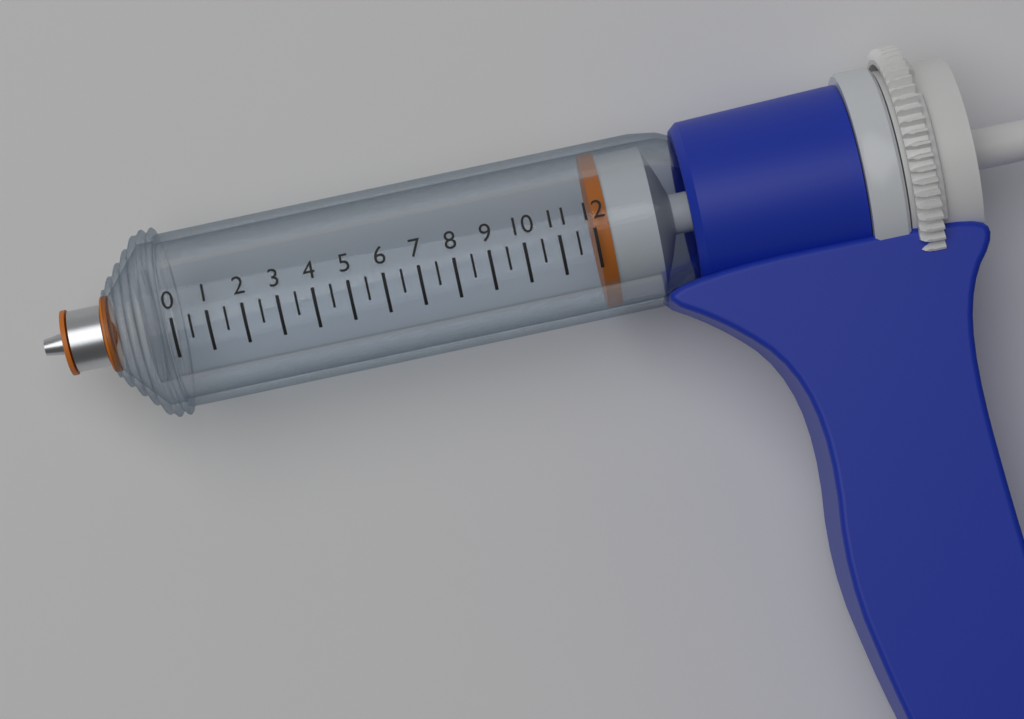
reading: 12.0 (no unit)
